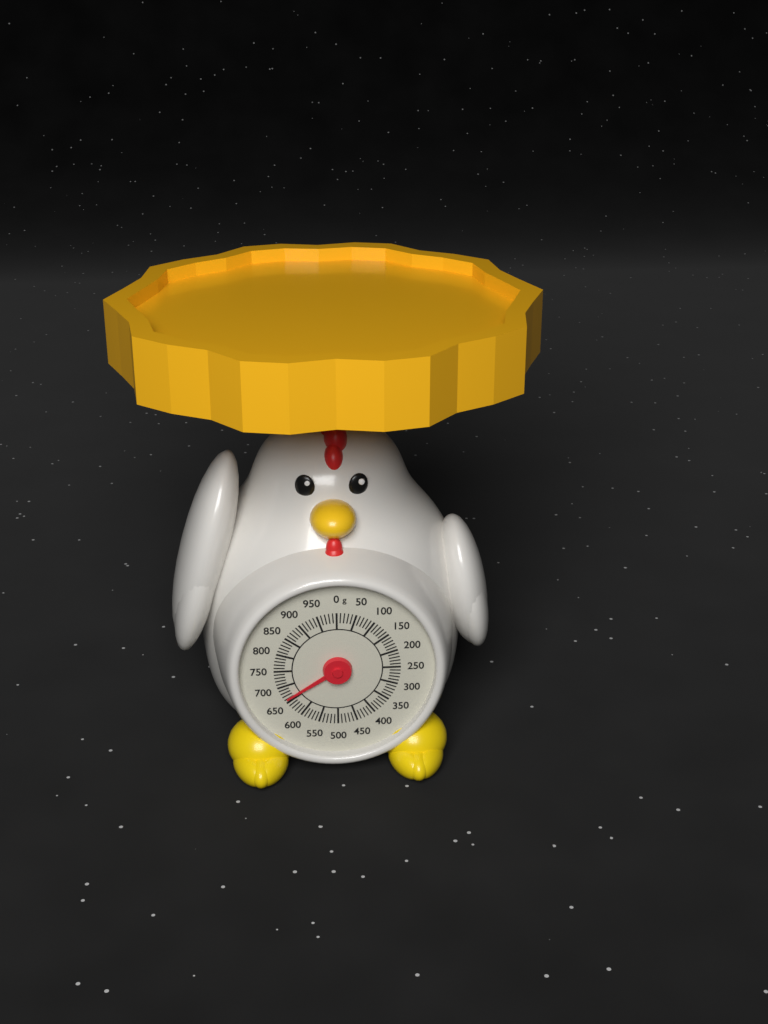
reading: 660 g
